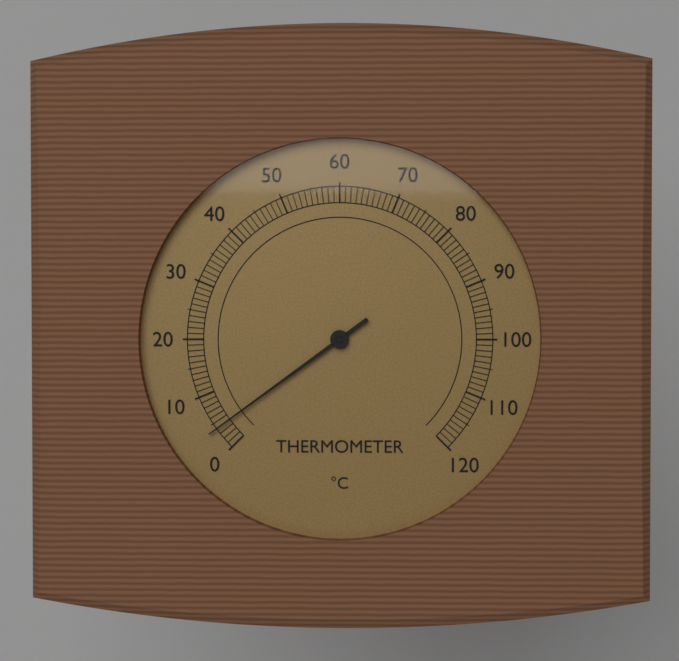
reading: 4 °C
